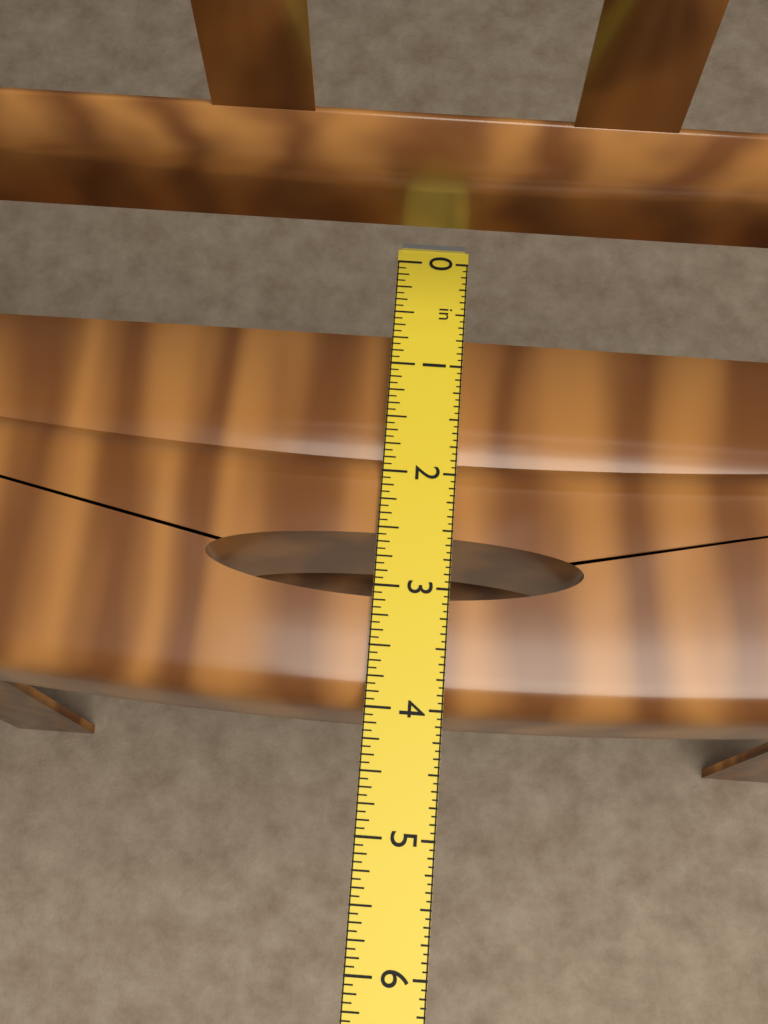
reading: 4.0000 in
